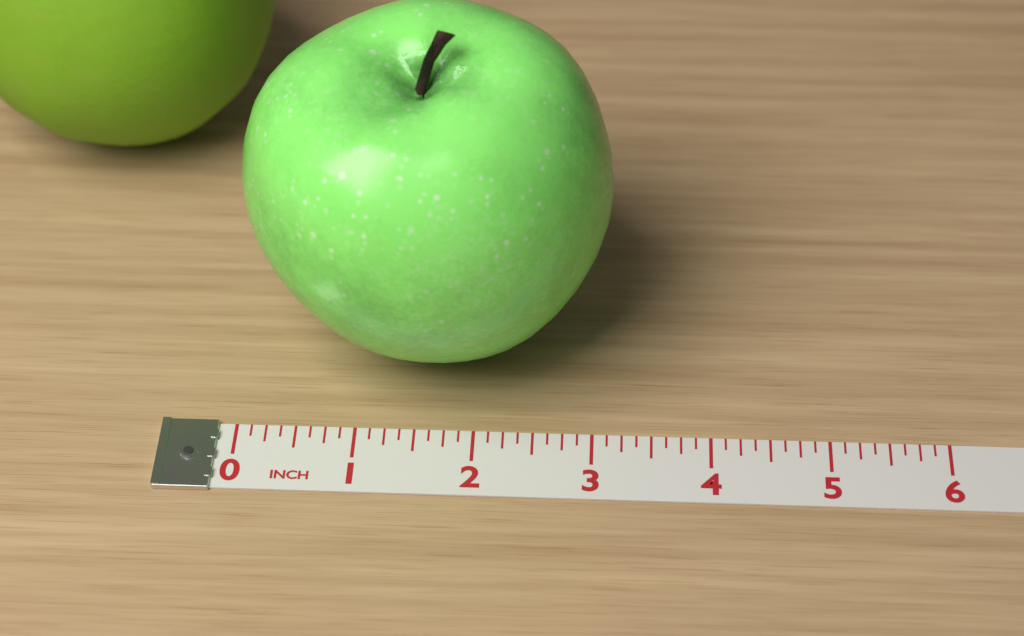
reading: 3.125 inch
